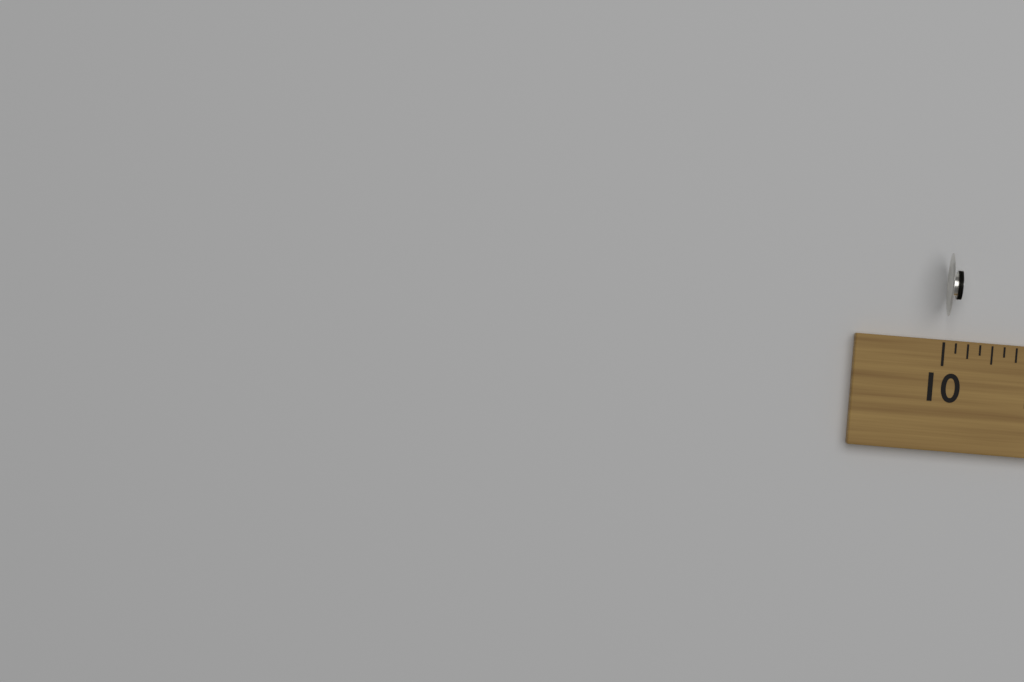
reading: 10.125 (no unit)
